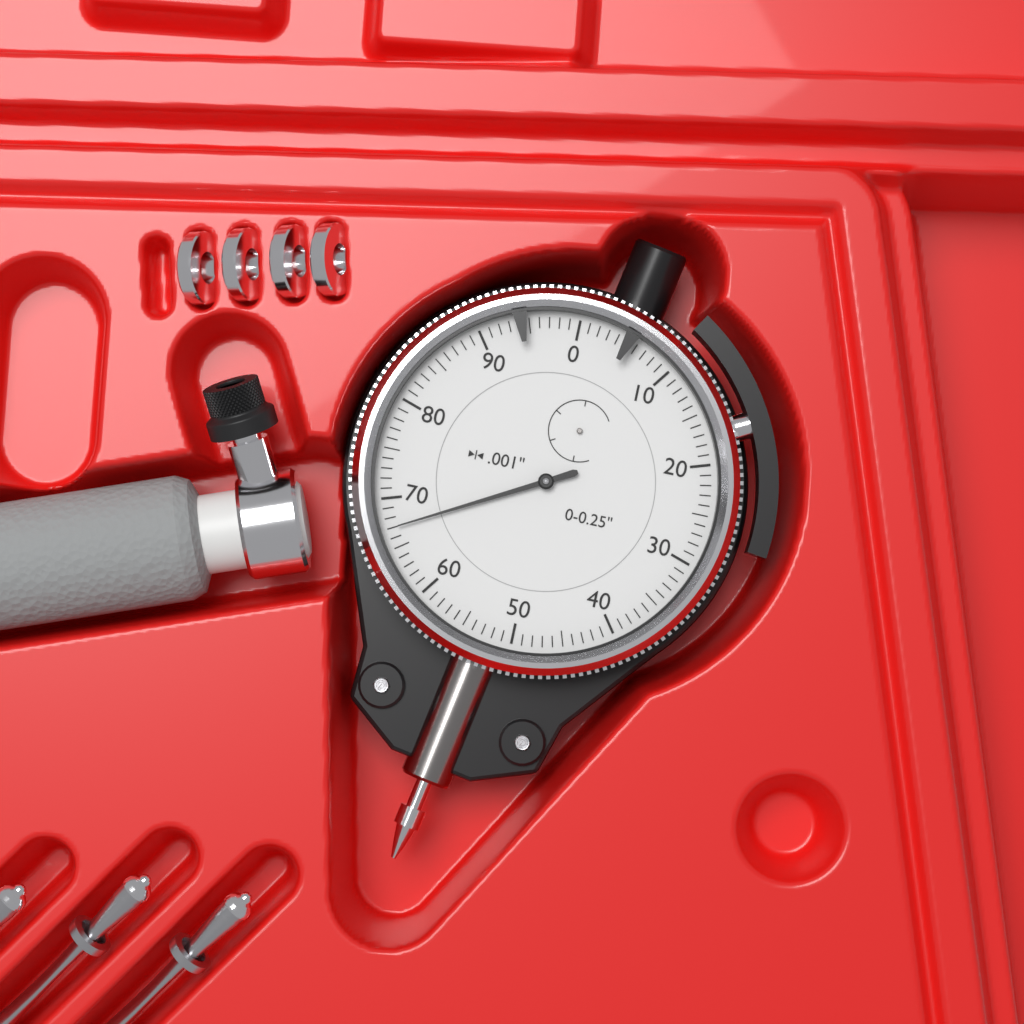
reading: 0.067 in
